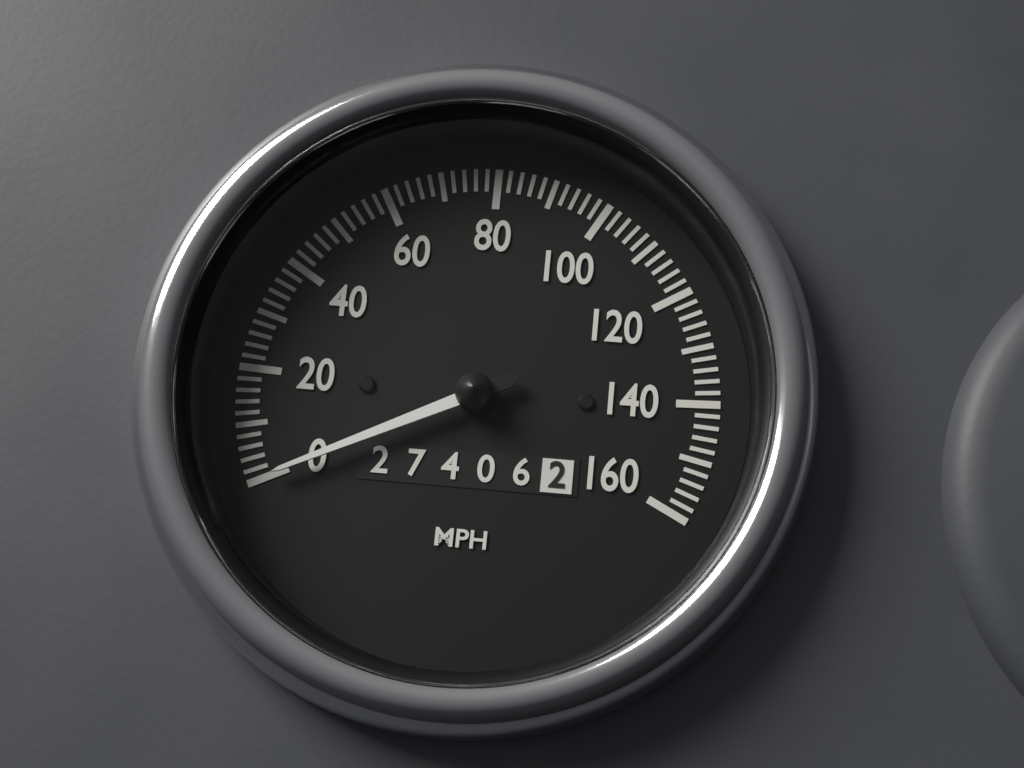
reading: 0 MPH
